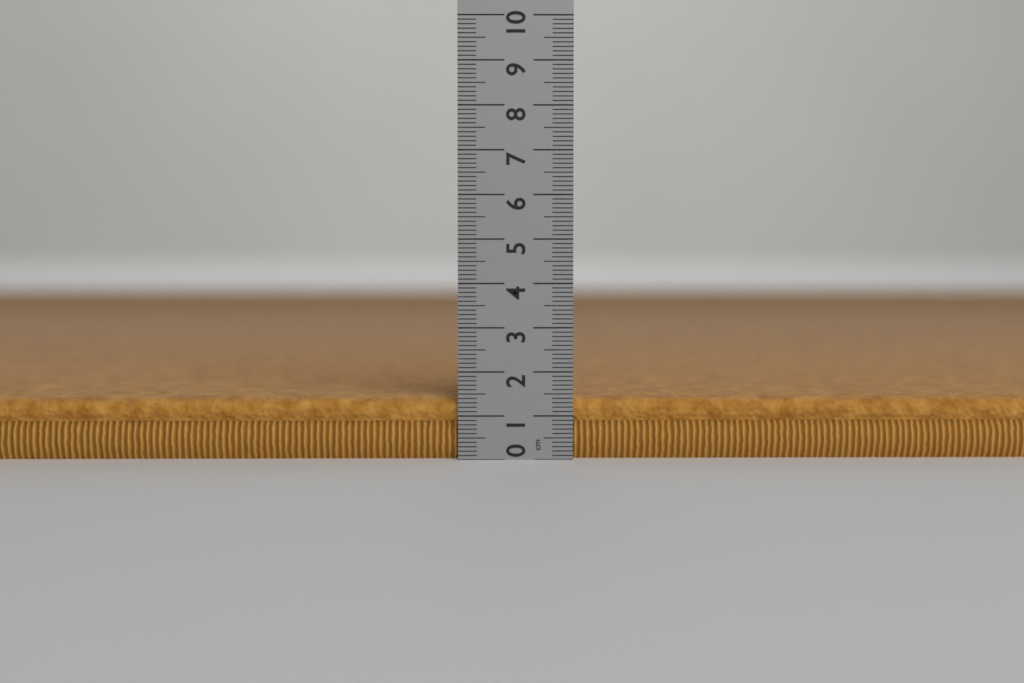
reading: 1.4 cm
